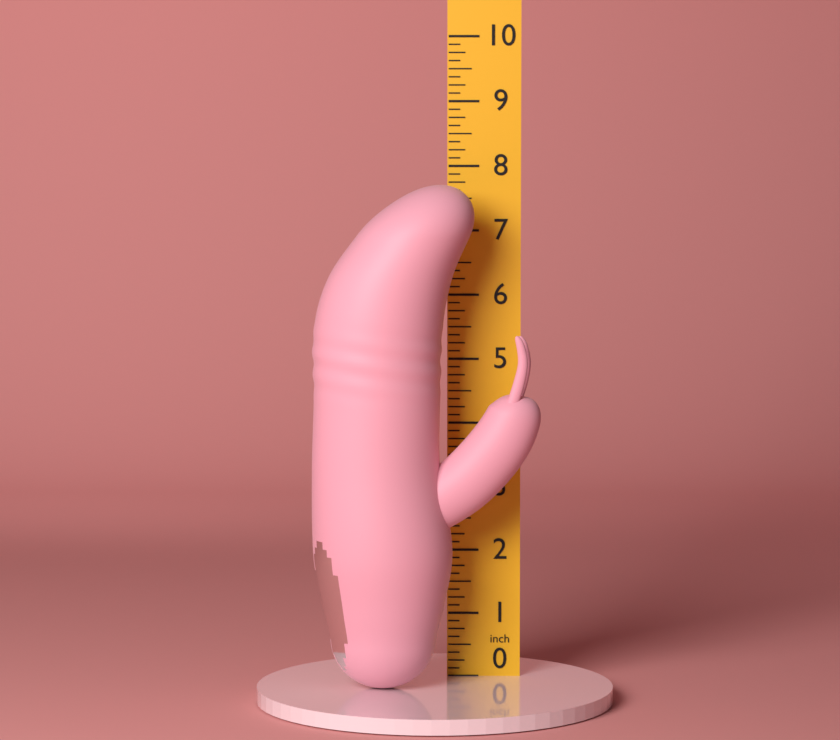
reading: 7.750 in
